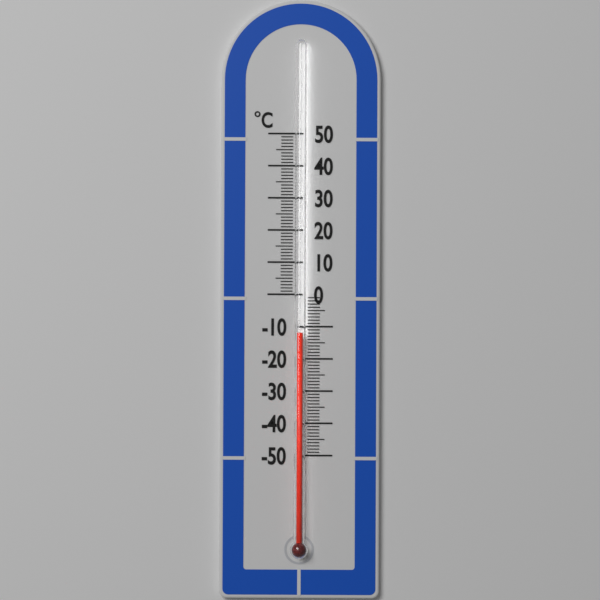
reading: -12 °C
